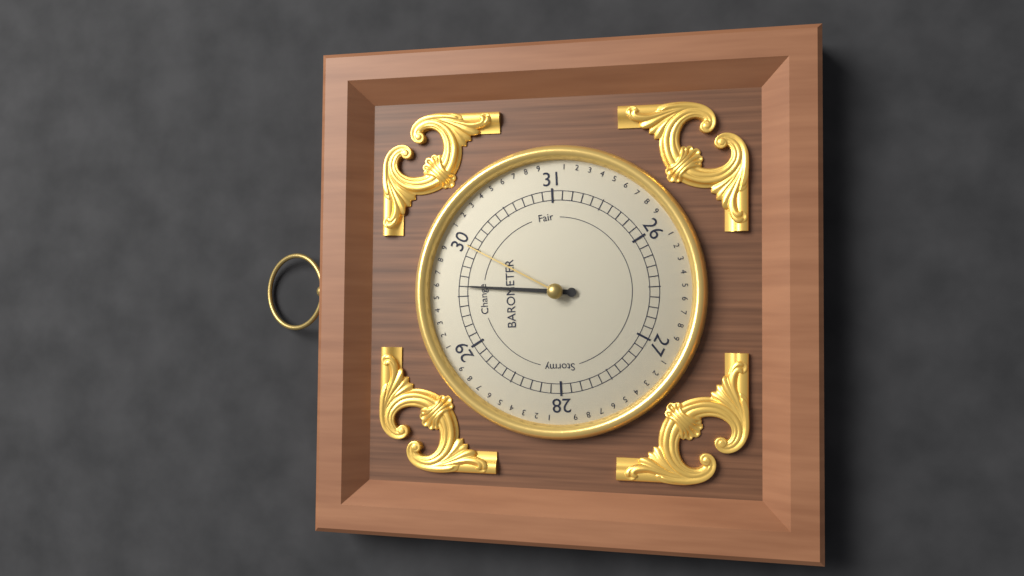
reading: 29.6 (no unit)
